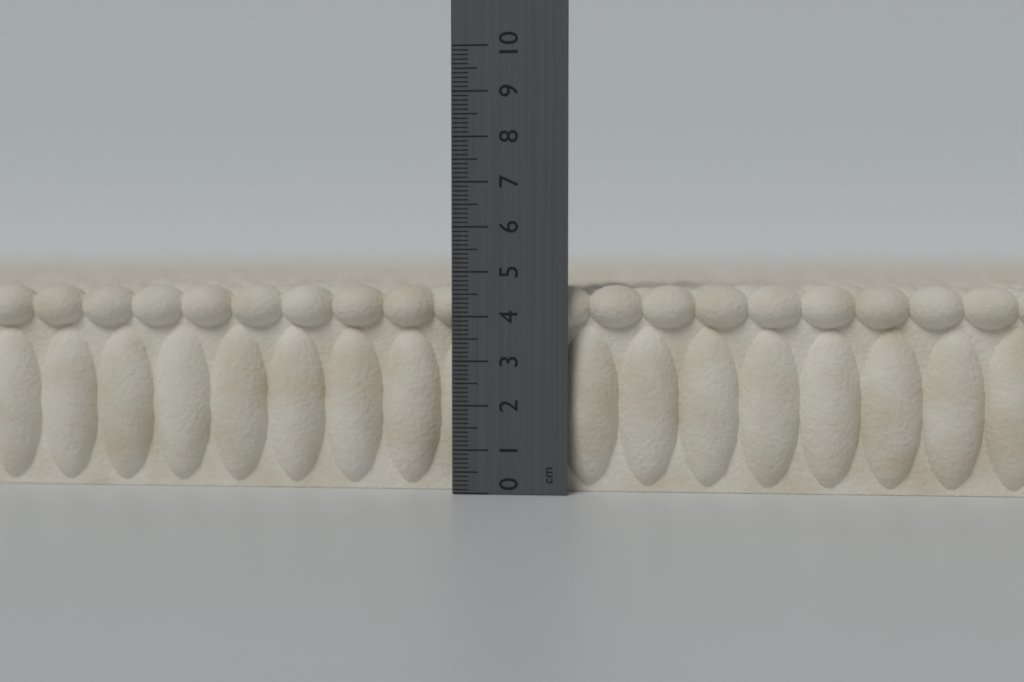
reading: 4.7 cm
